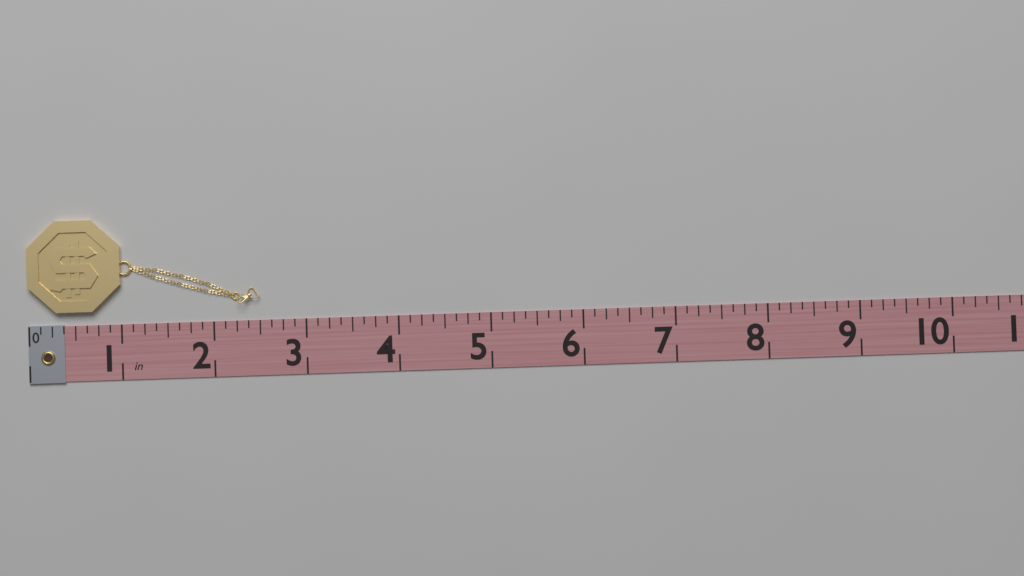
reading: 2.500 in
